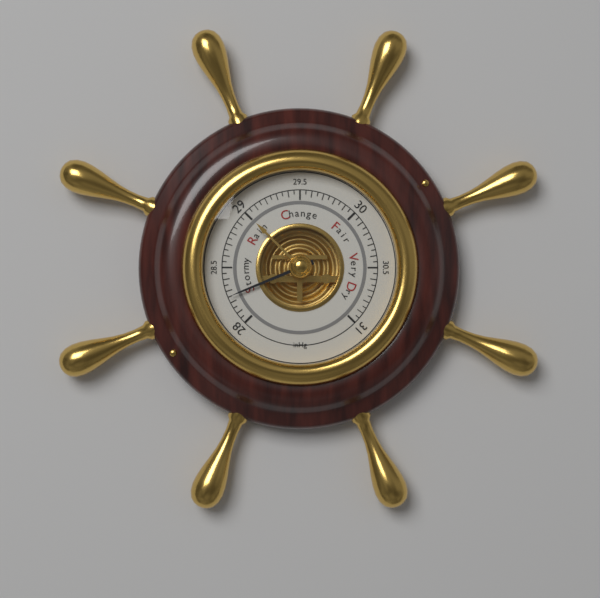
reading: 28.25 inHg
